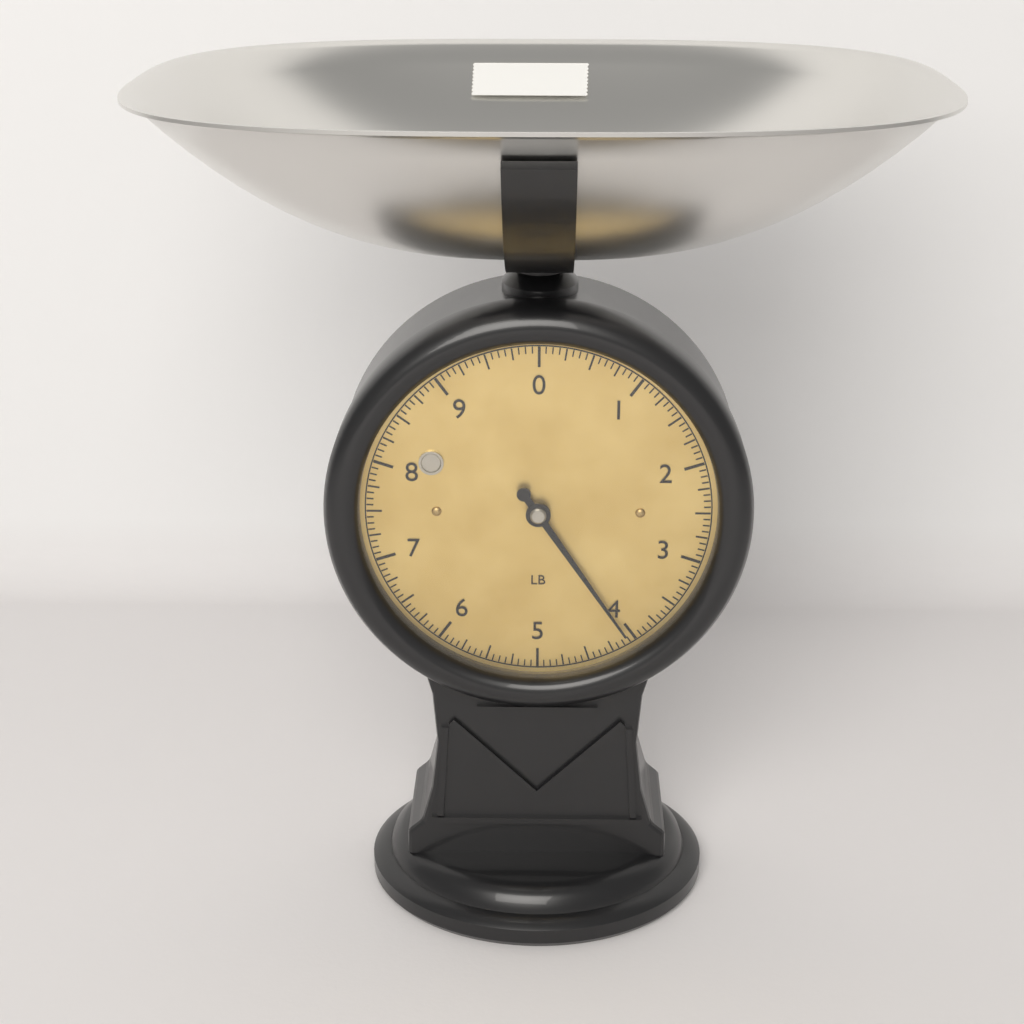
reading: 4.0625 lb
